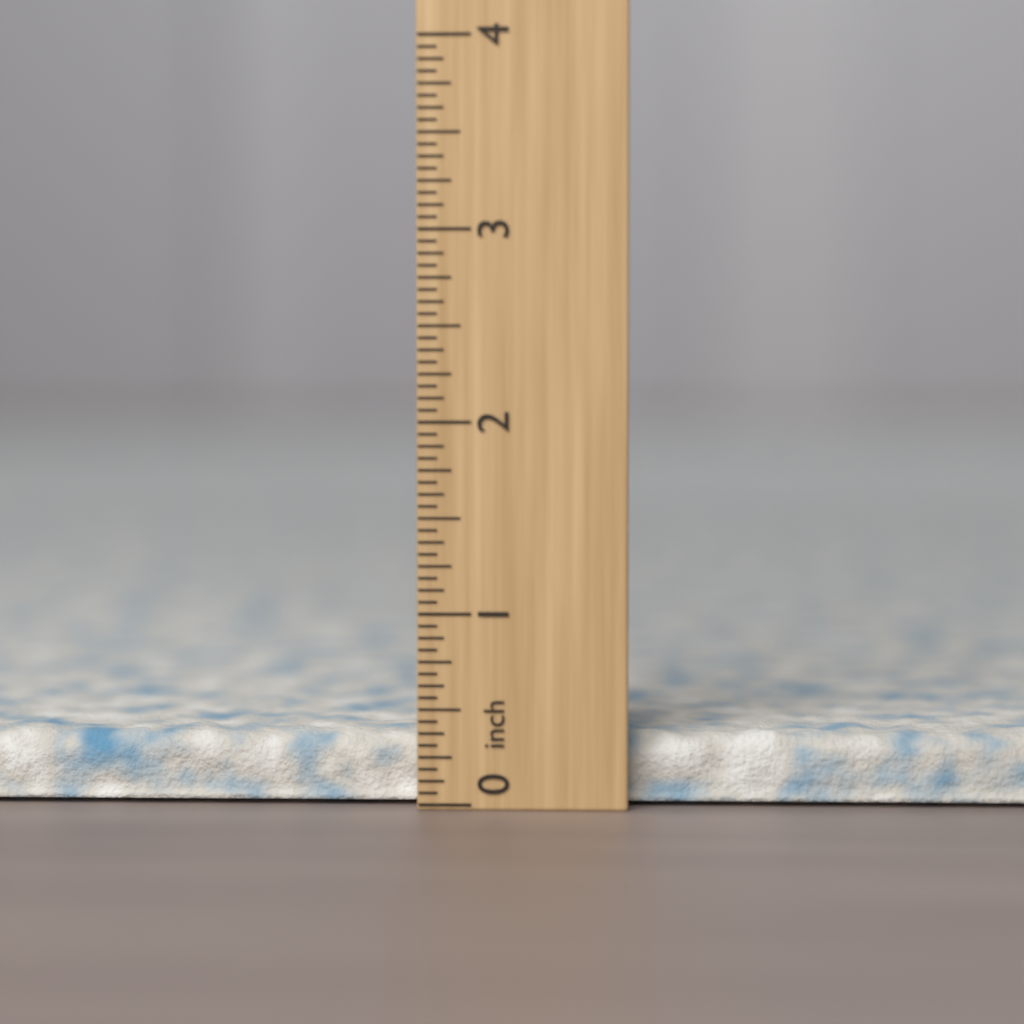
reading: 0.3750 inch
